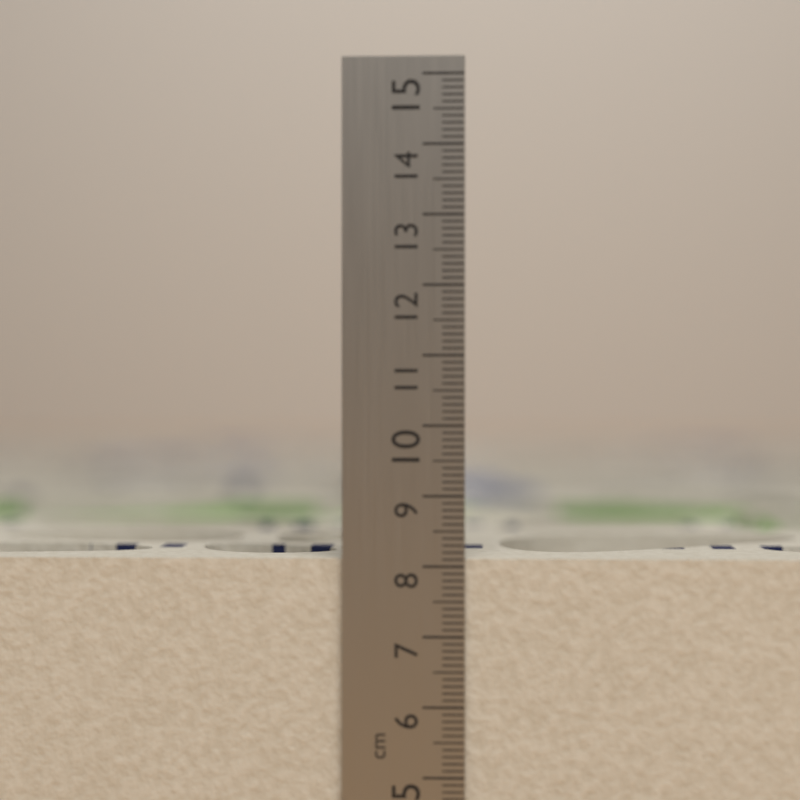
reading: 8.1 cm
